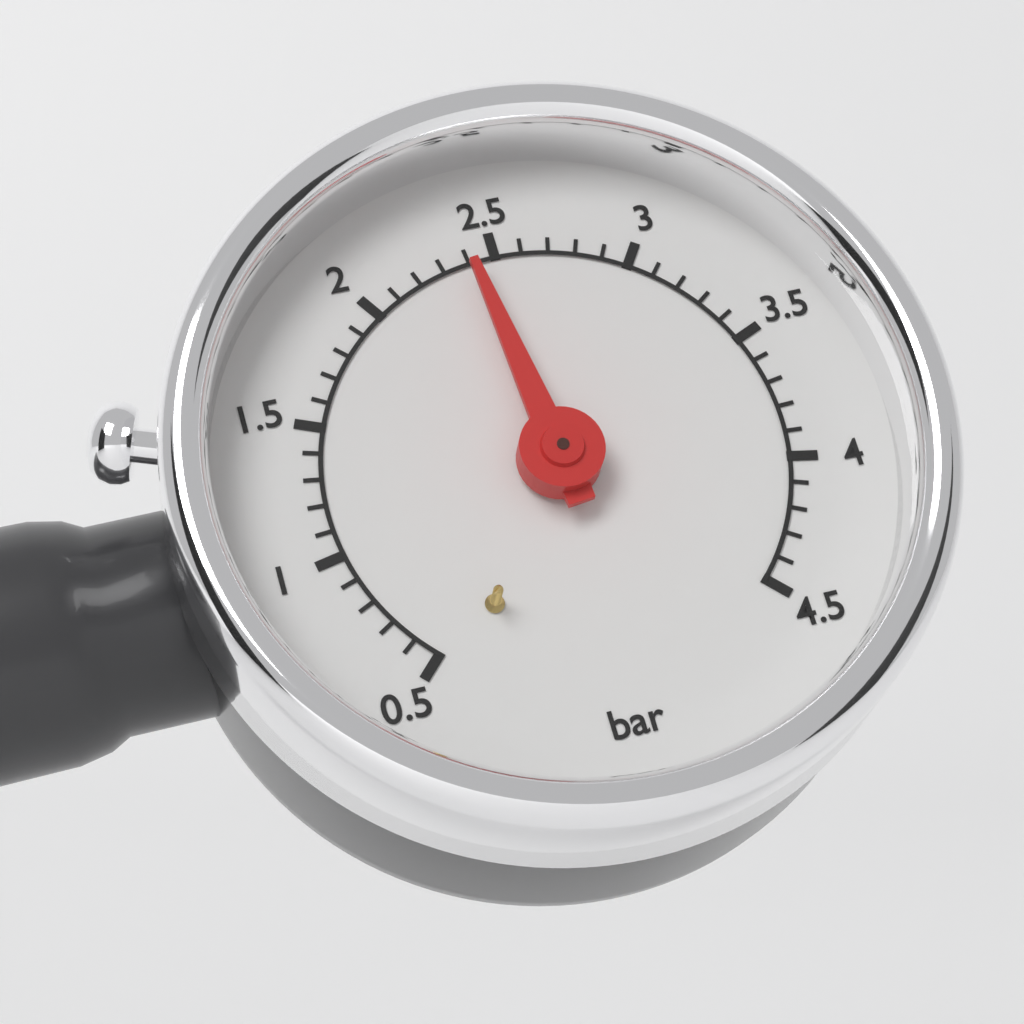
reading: 2.4 bar
